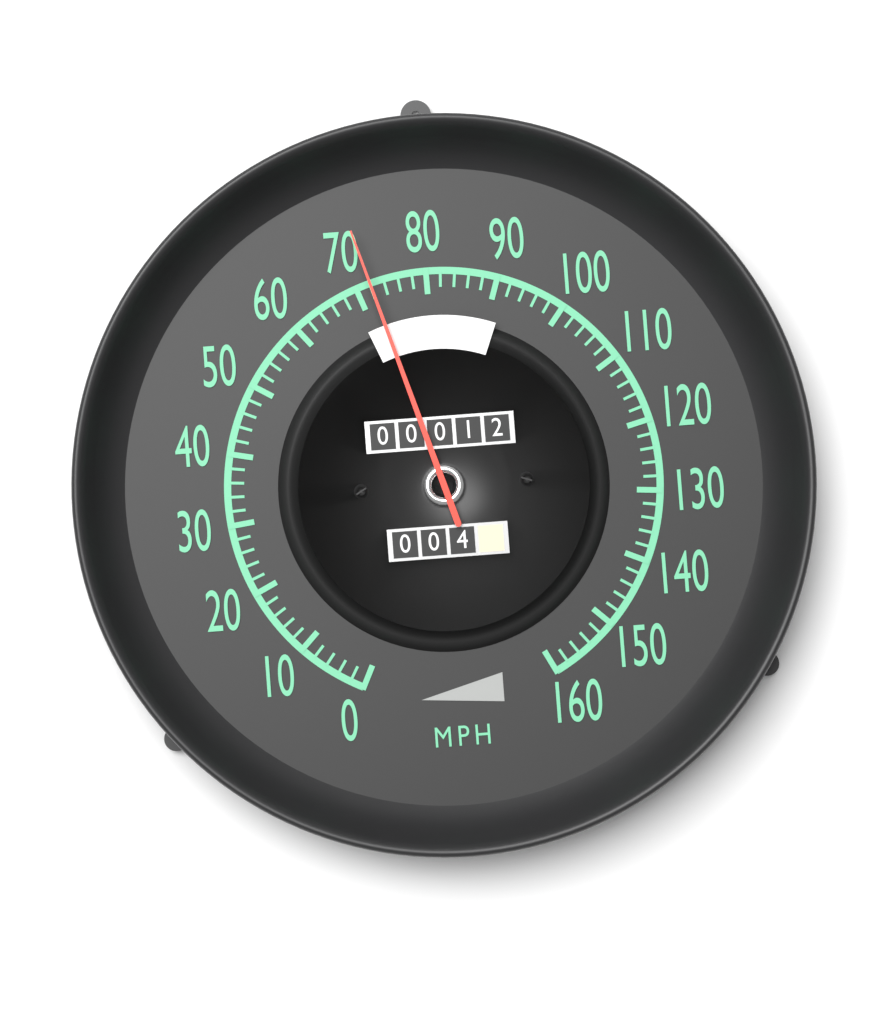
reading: 72 mph
